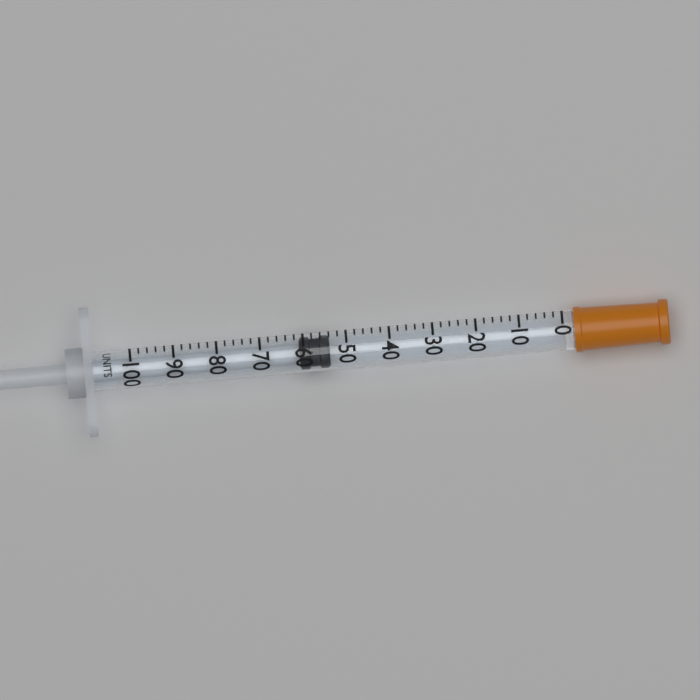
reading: 54 units
